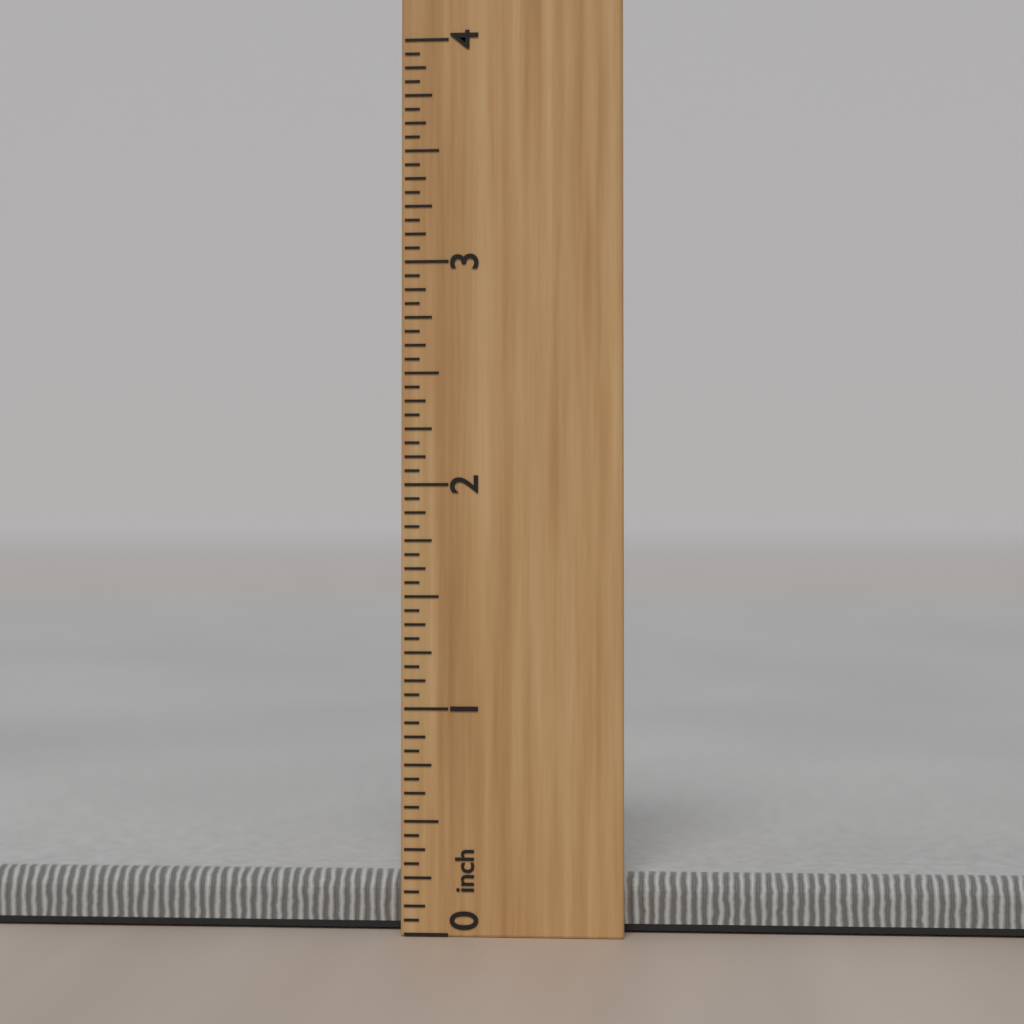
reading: 0.2500 inch
